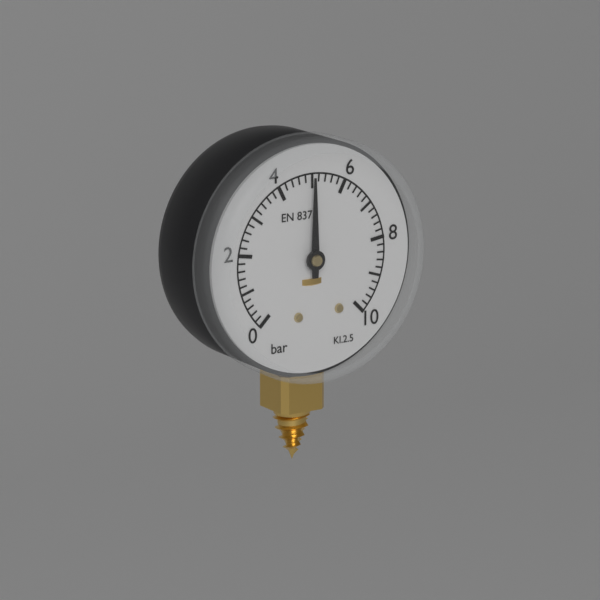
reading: 5.0 bar
